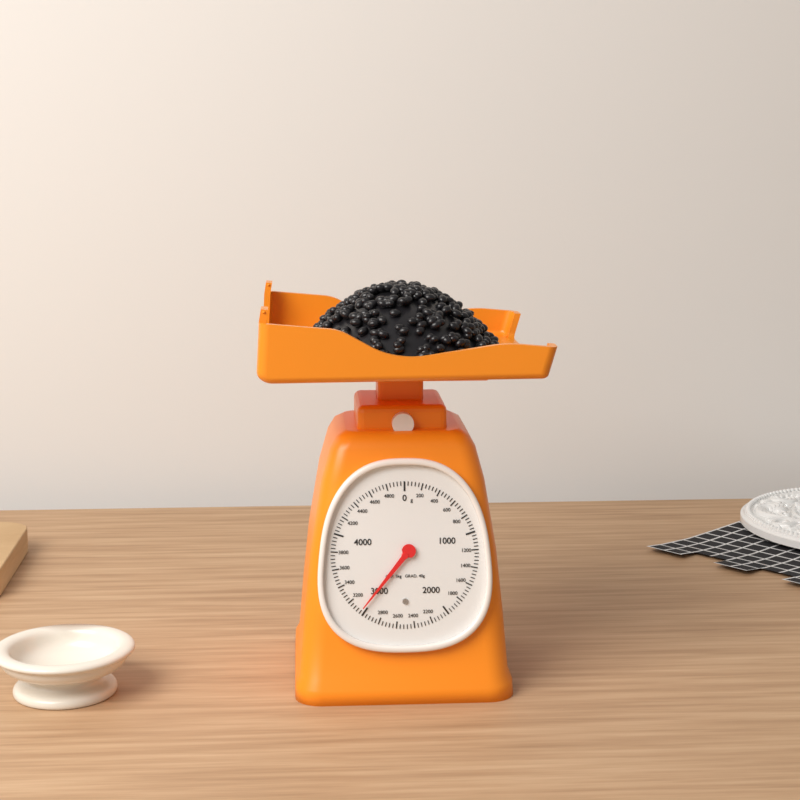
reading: 3040 g
